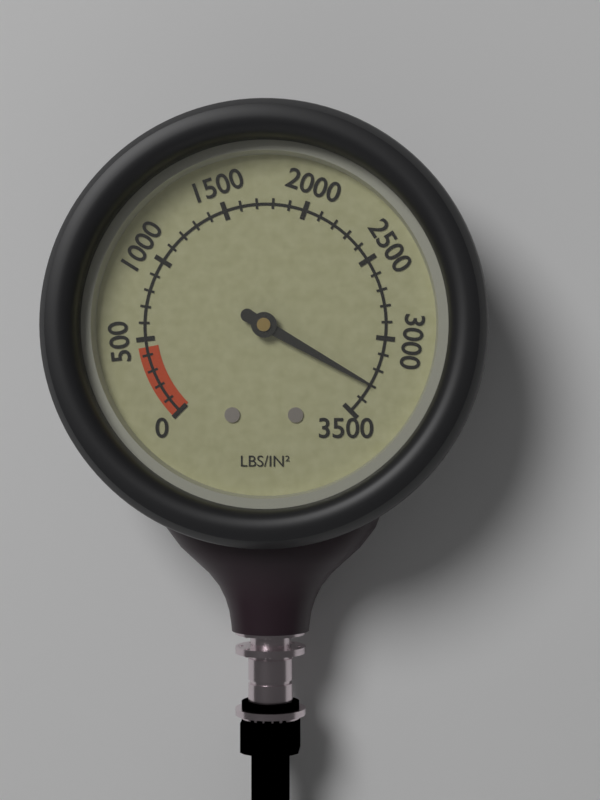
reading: 3300 psi
